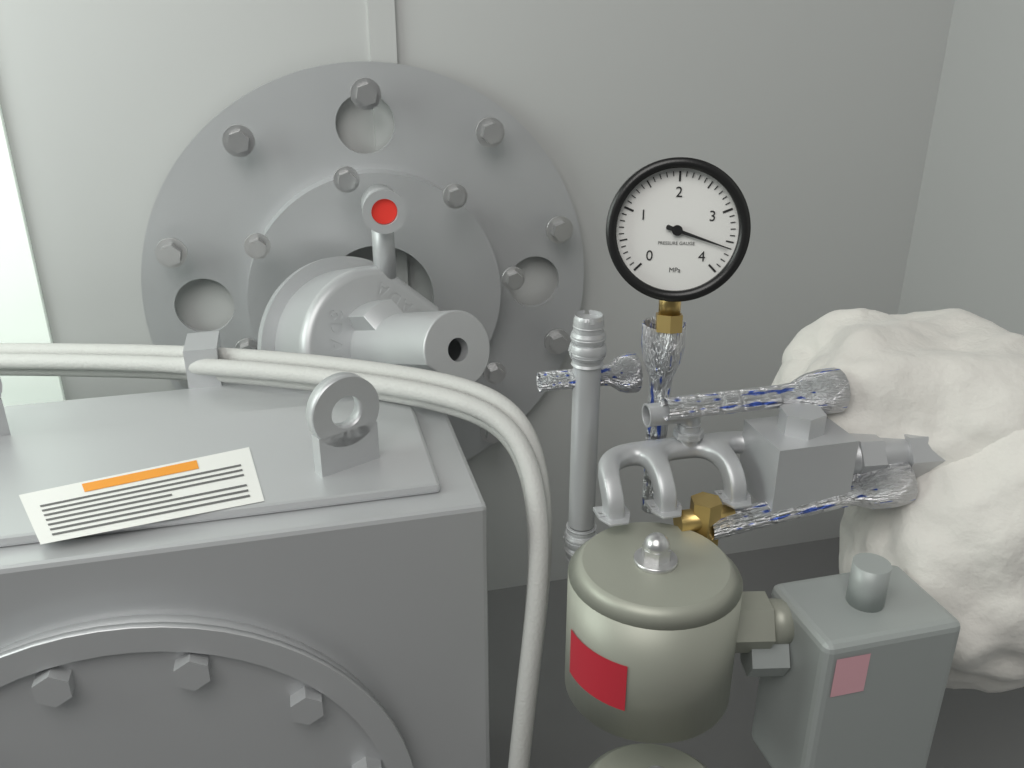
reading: 3.6 MPa
